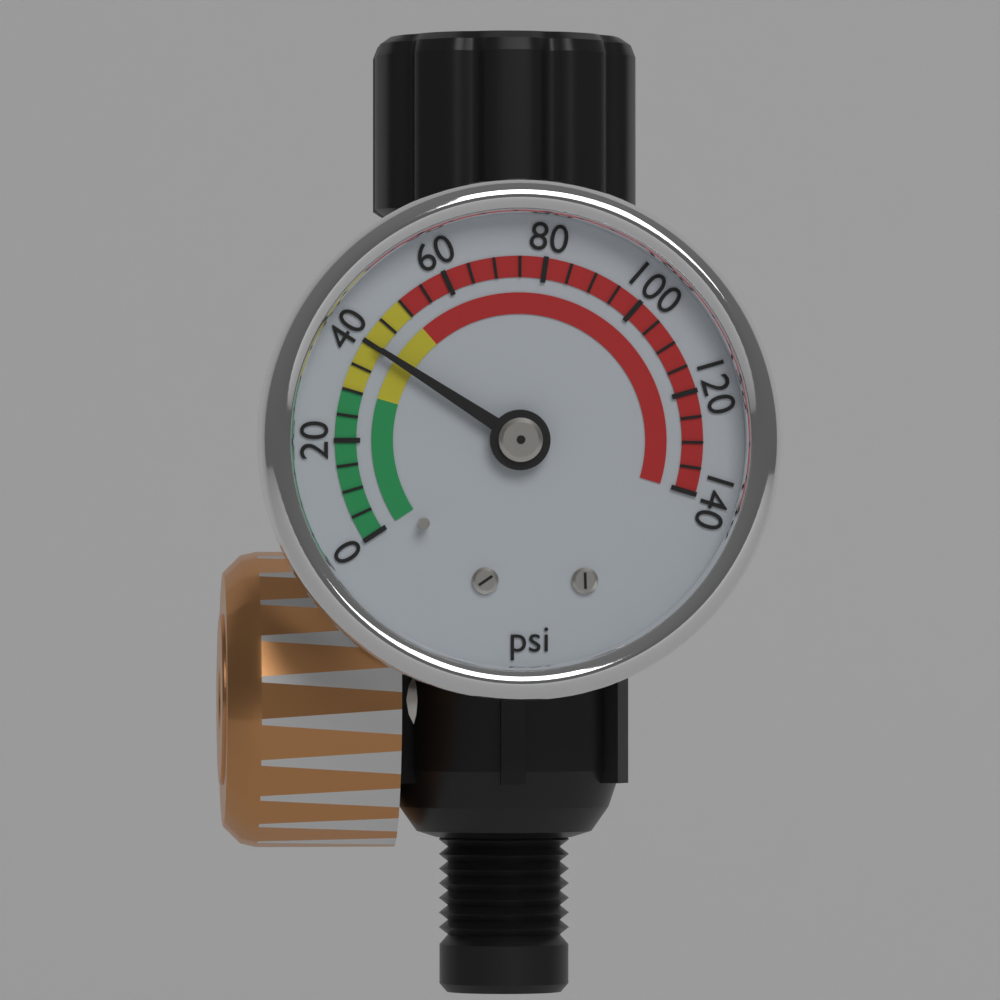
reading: 40 psi
